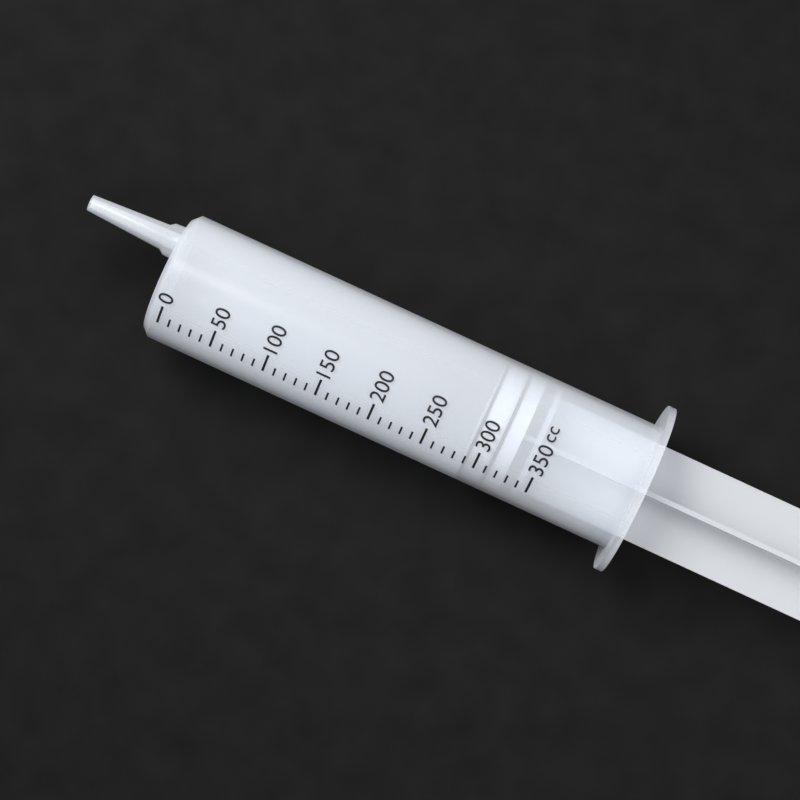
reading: 290 cc
